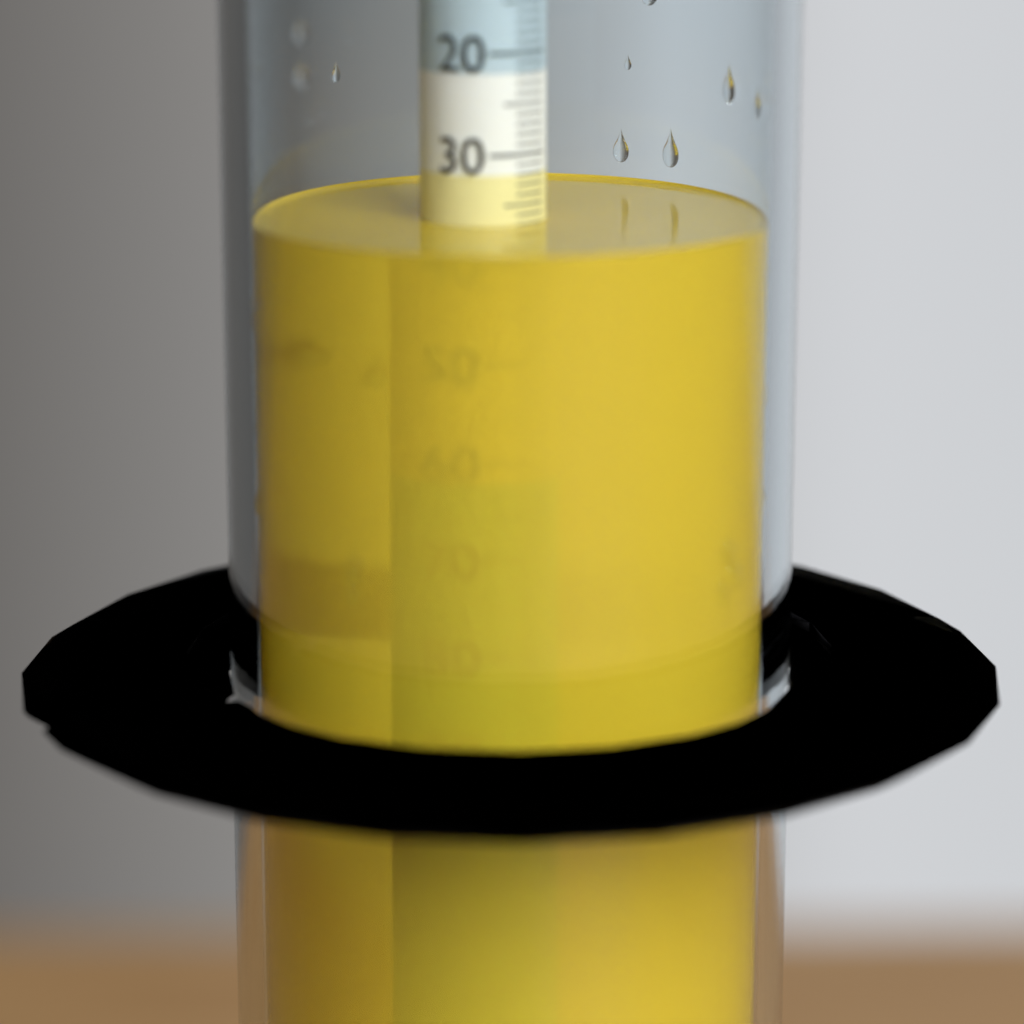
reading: 37 (no unit)
